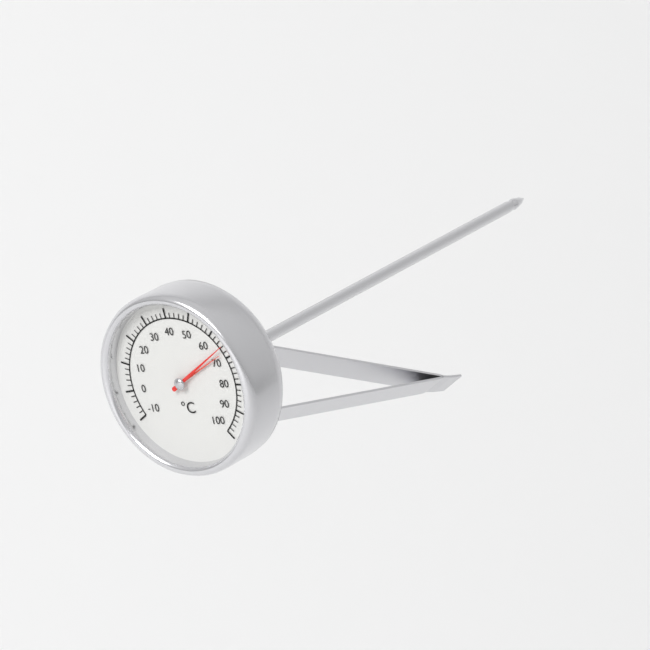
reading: 66 °C
